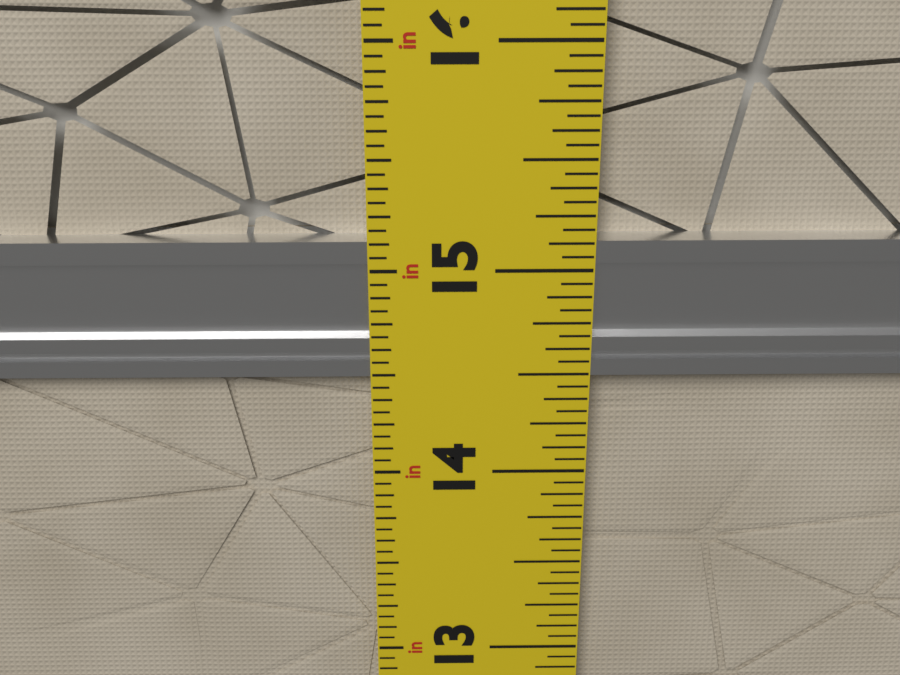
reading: 15.1250 in
